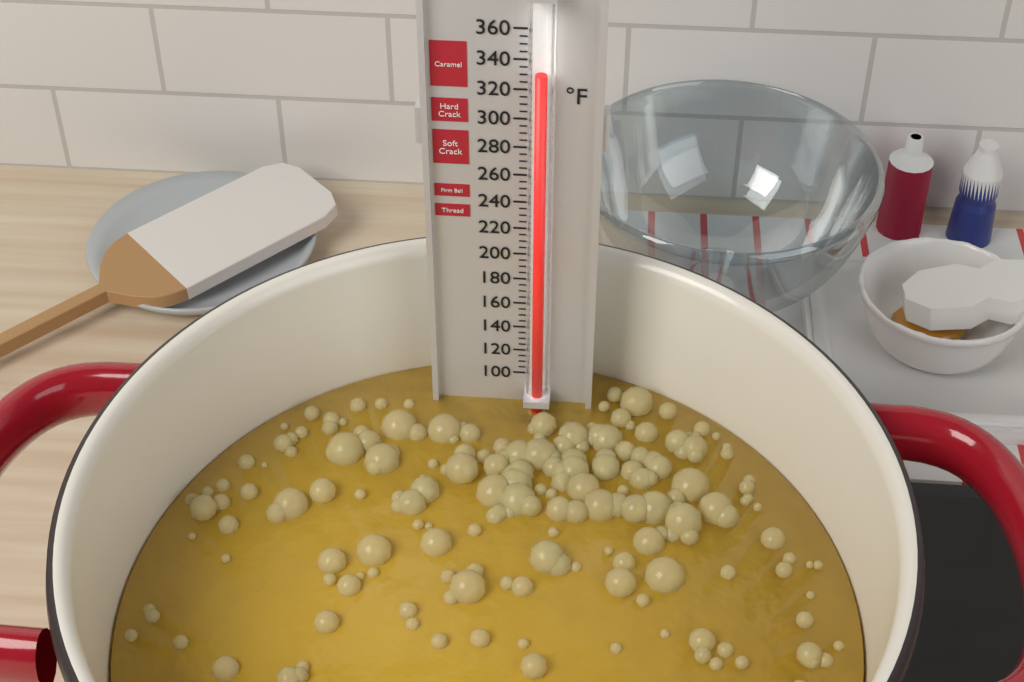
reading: 335 °F
